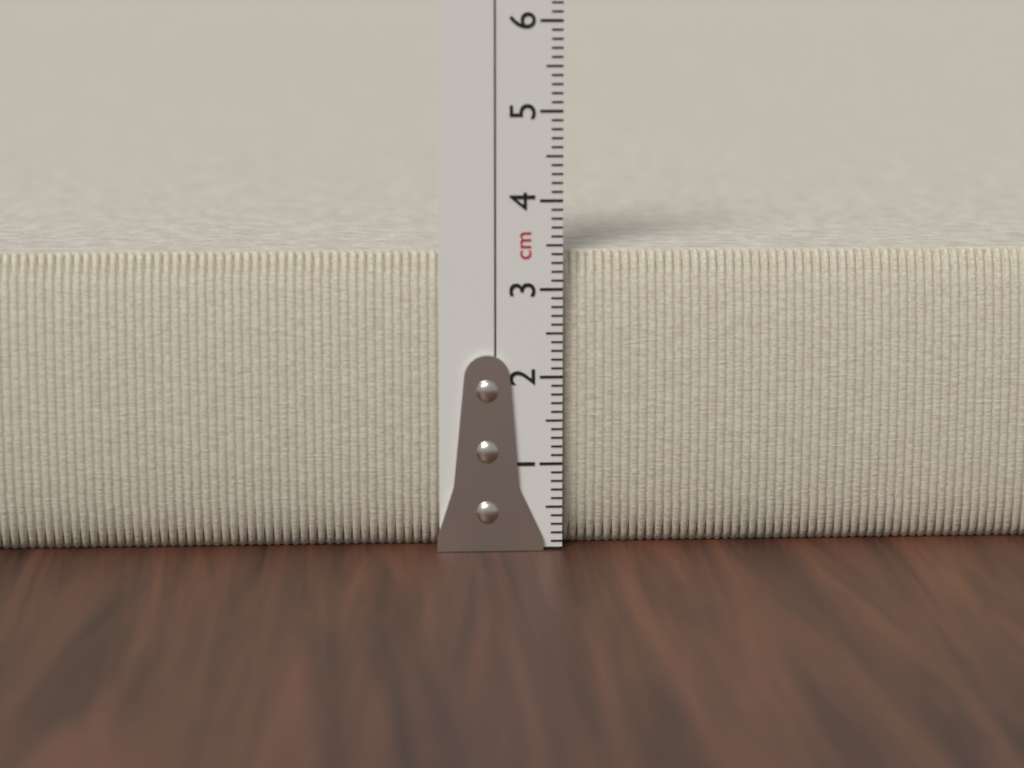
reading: 3.4 cm
